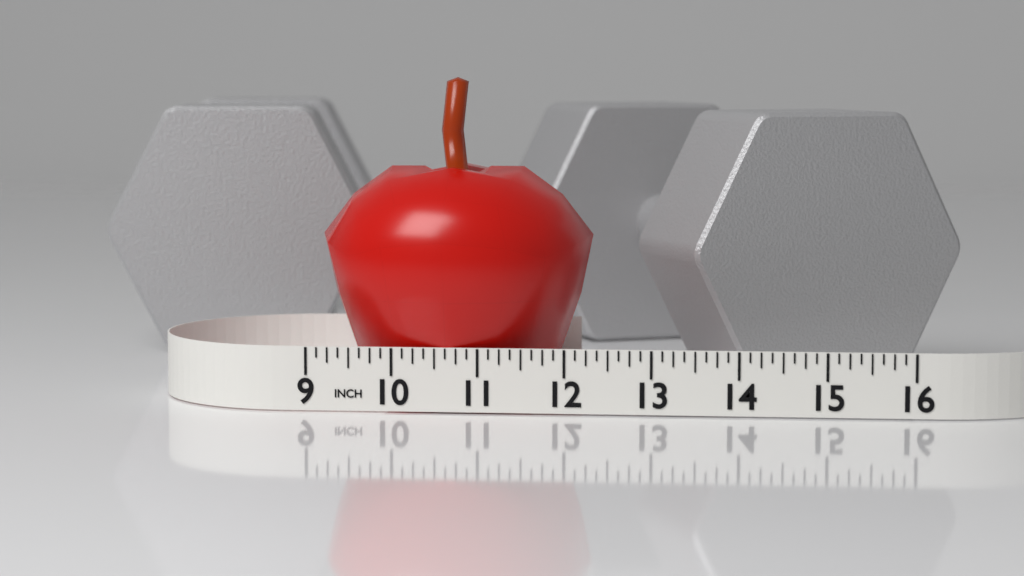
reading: 12.250 in
